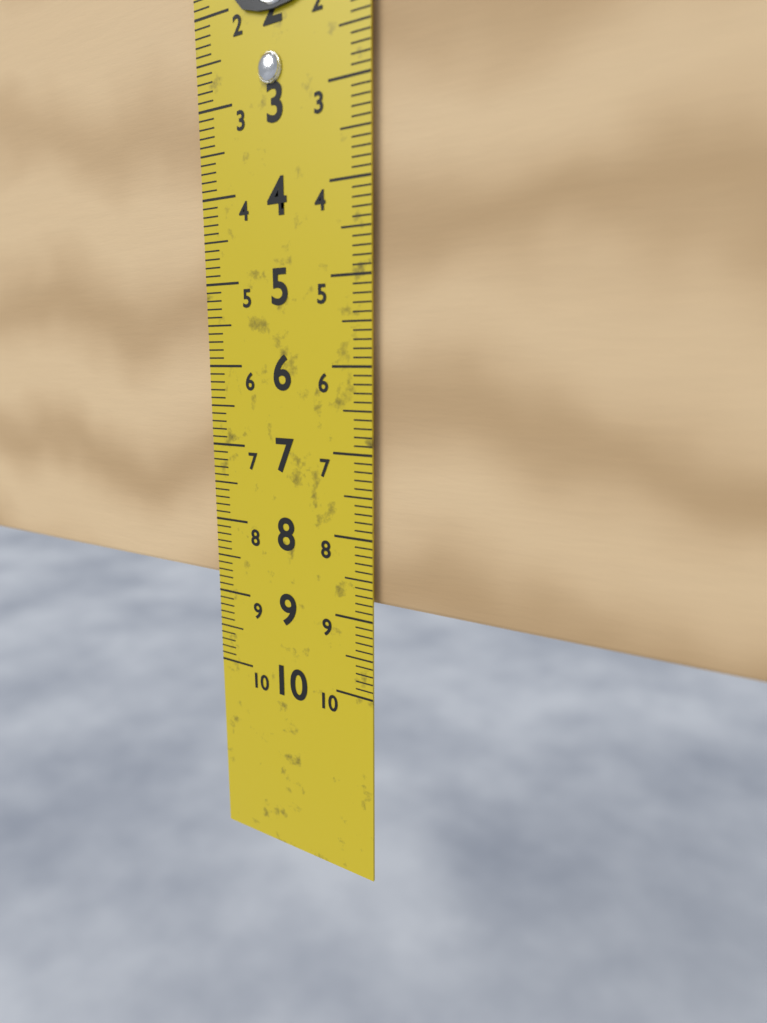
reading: 8.8 cm
